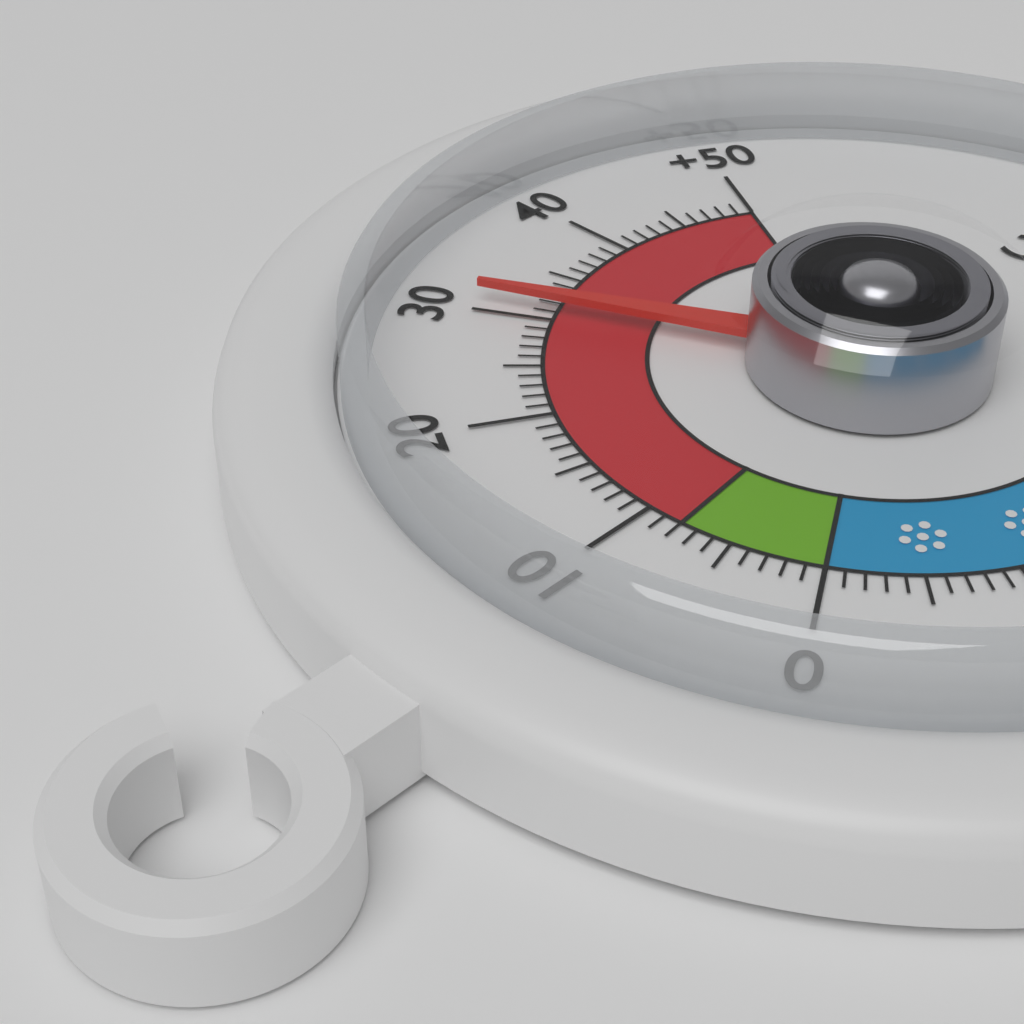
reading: 31 °C
